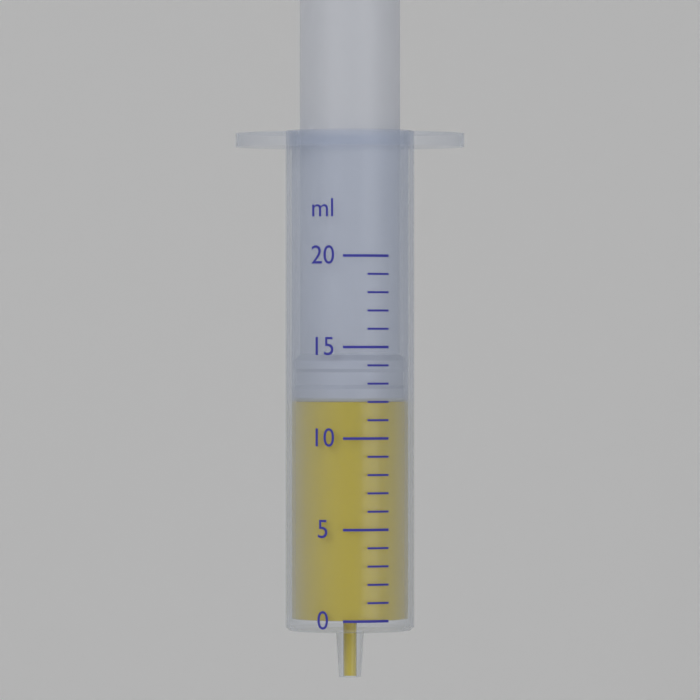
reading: 12 ml
